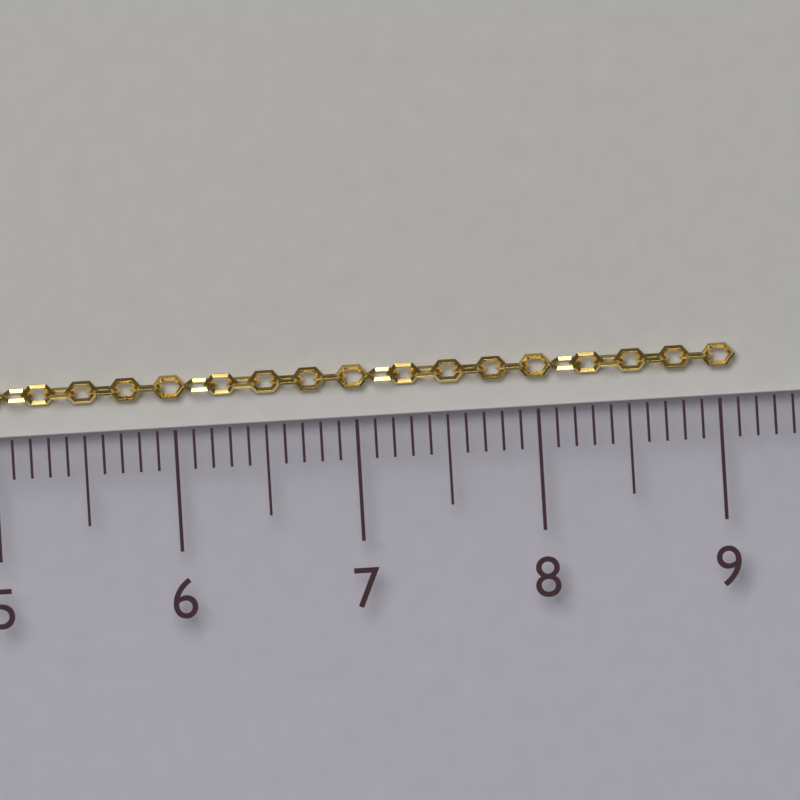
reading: 9.1 cm
